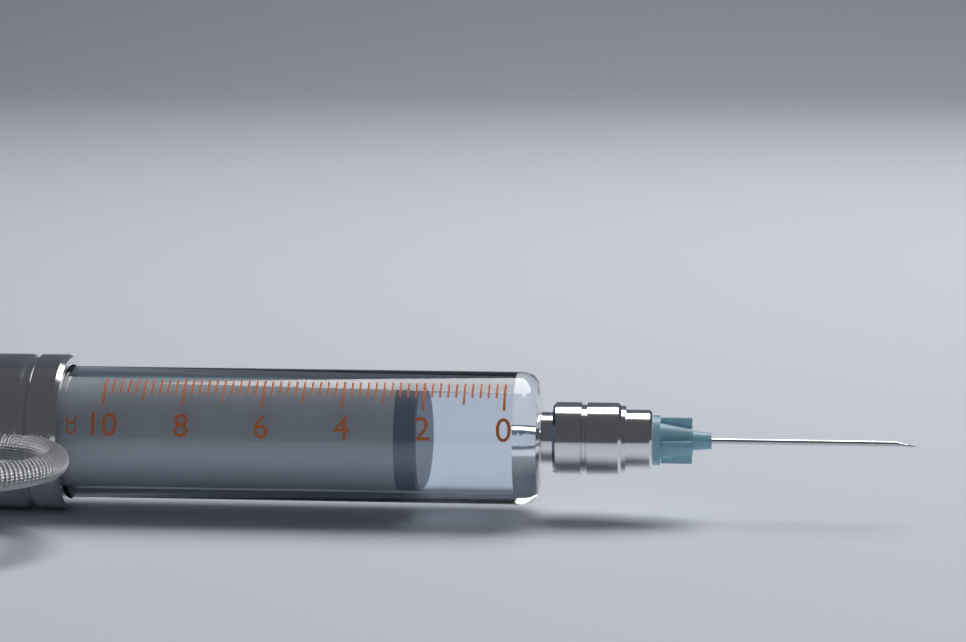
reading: 2.2 cc
